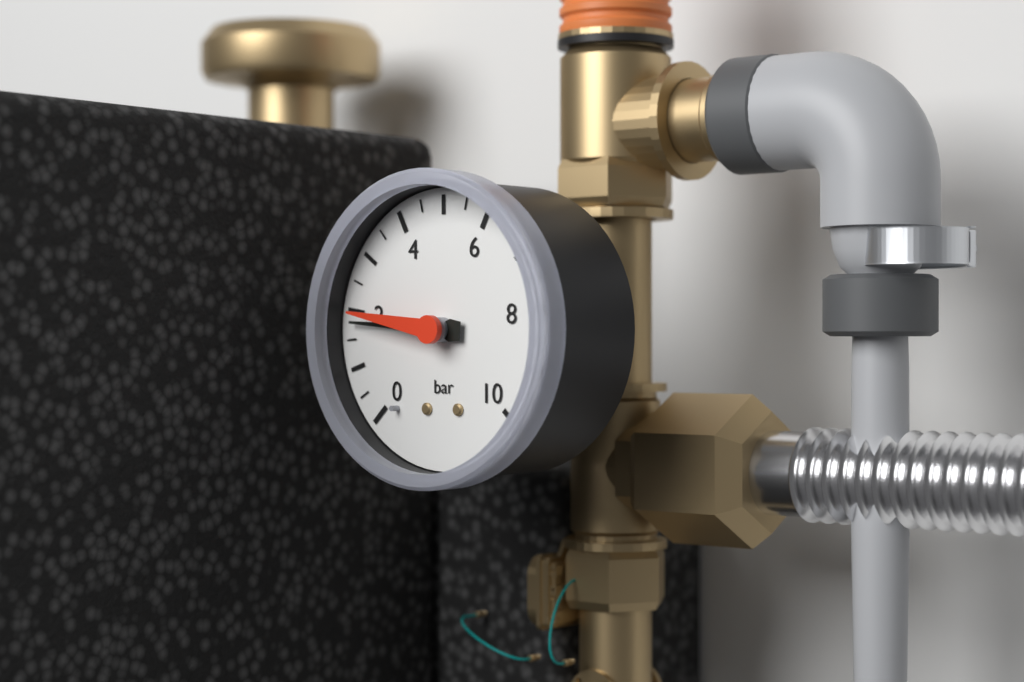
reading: 1.8 bar
